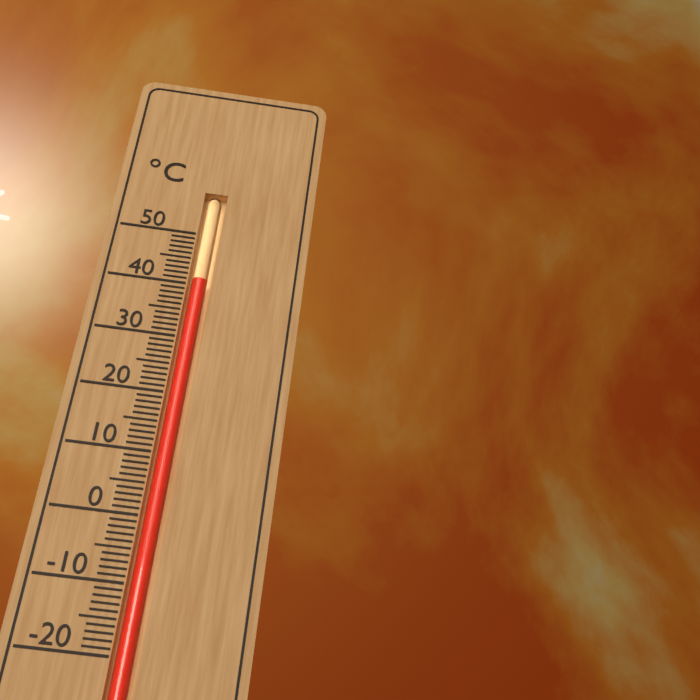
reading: 41 °C
